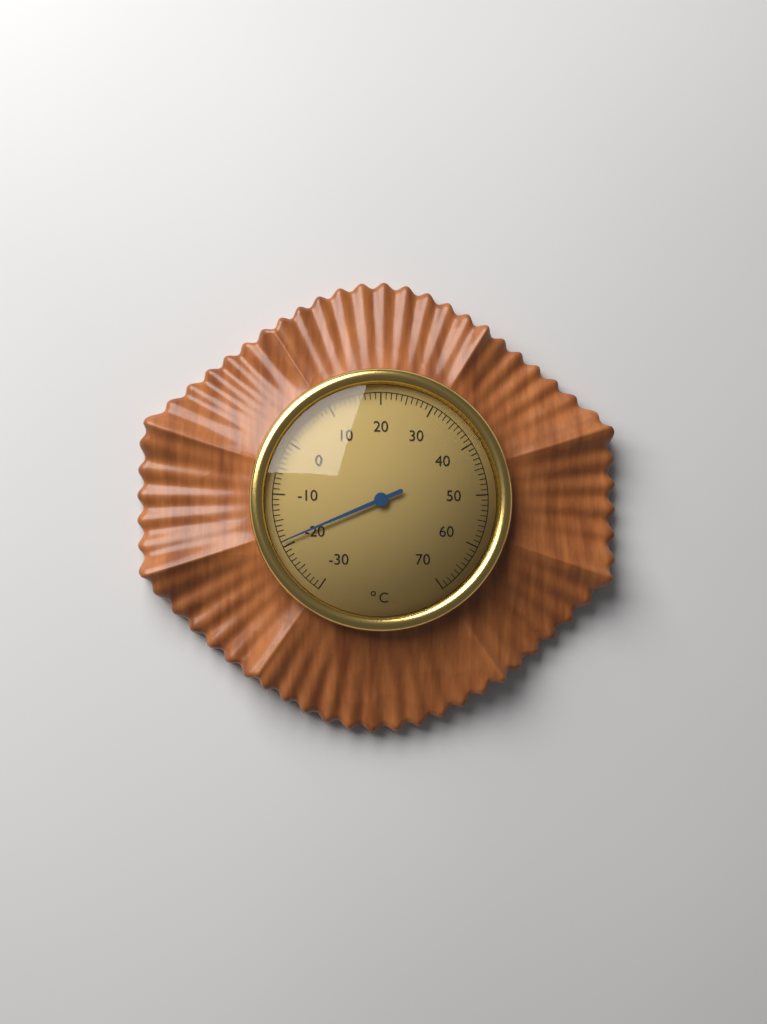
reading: -19 °C
